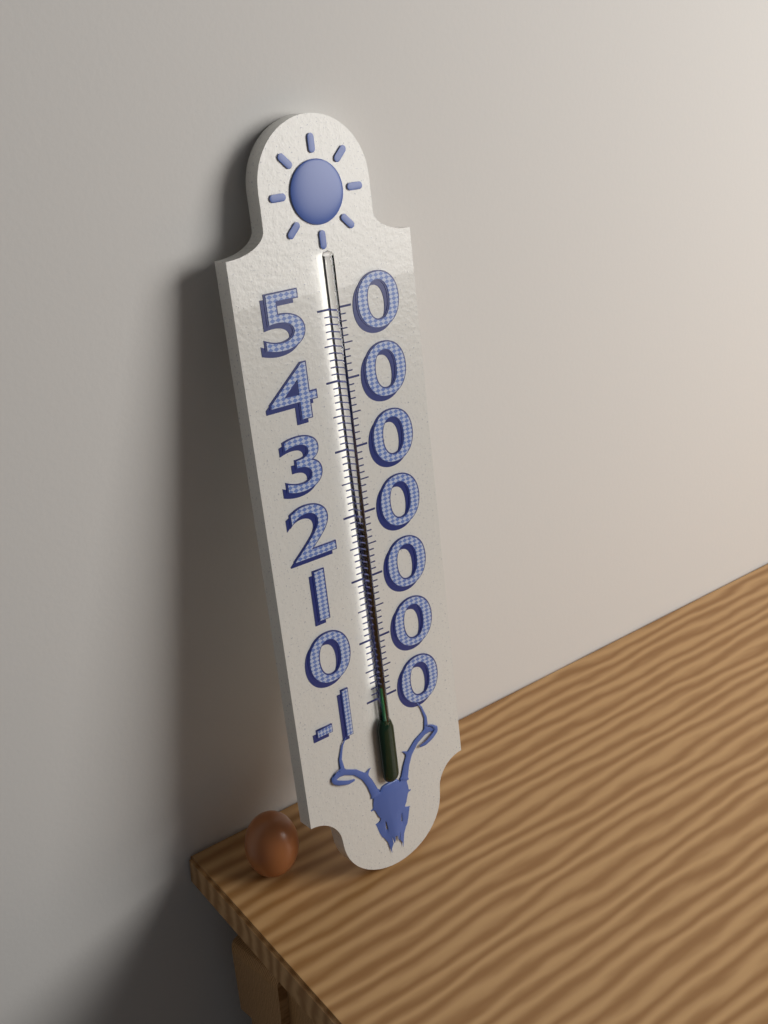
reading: -8 (no unit)
